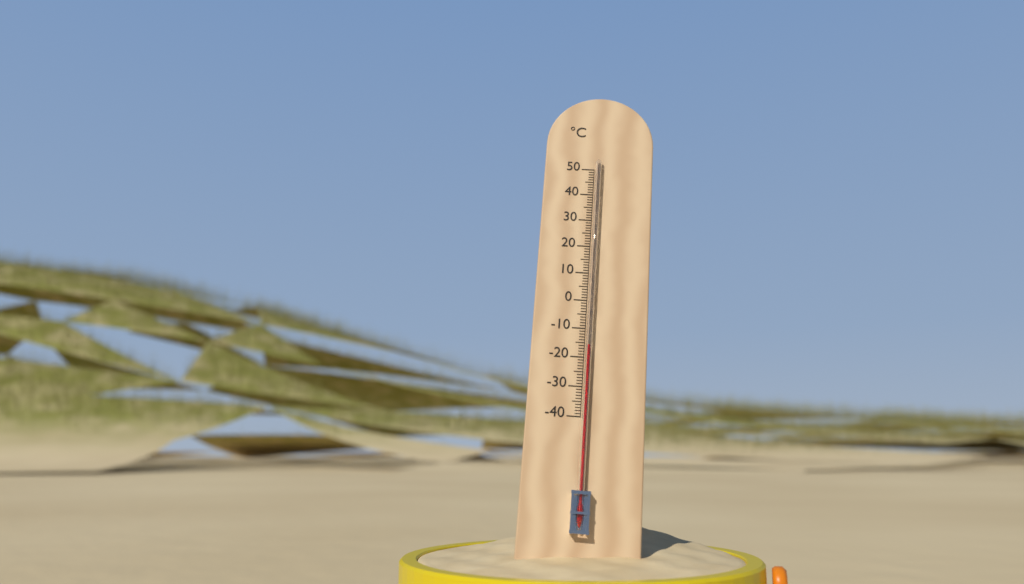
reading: -16 °C
